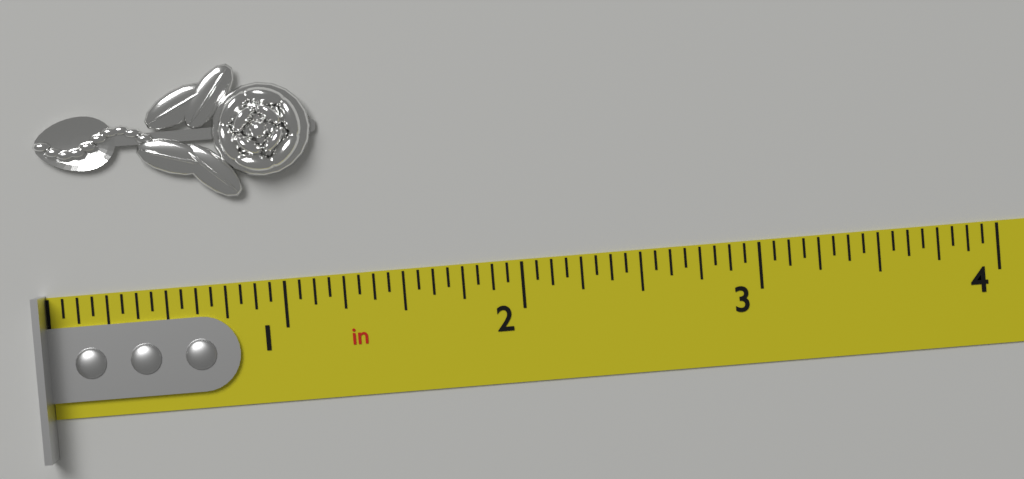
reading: 1.1875 in
